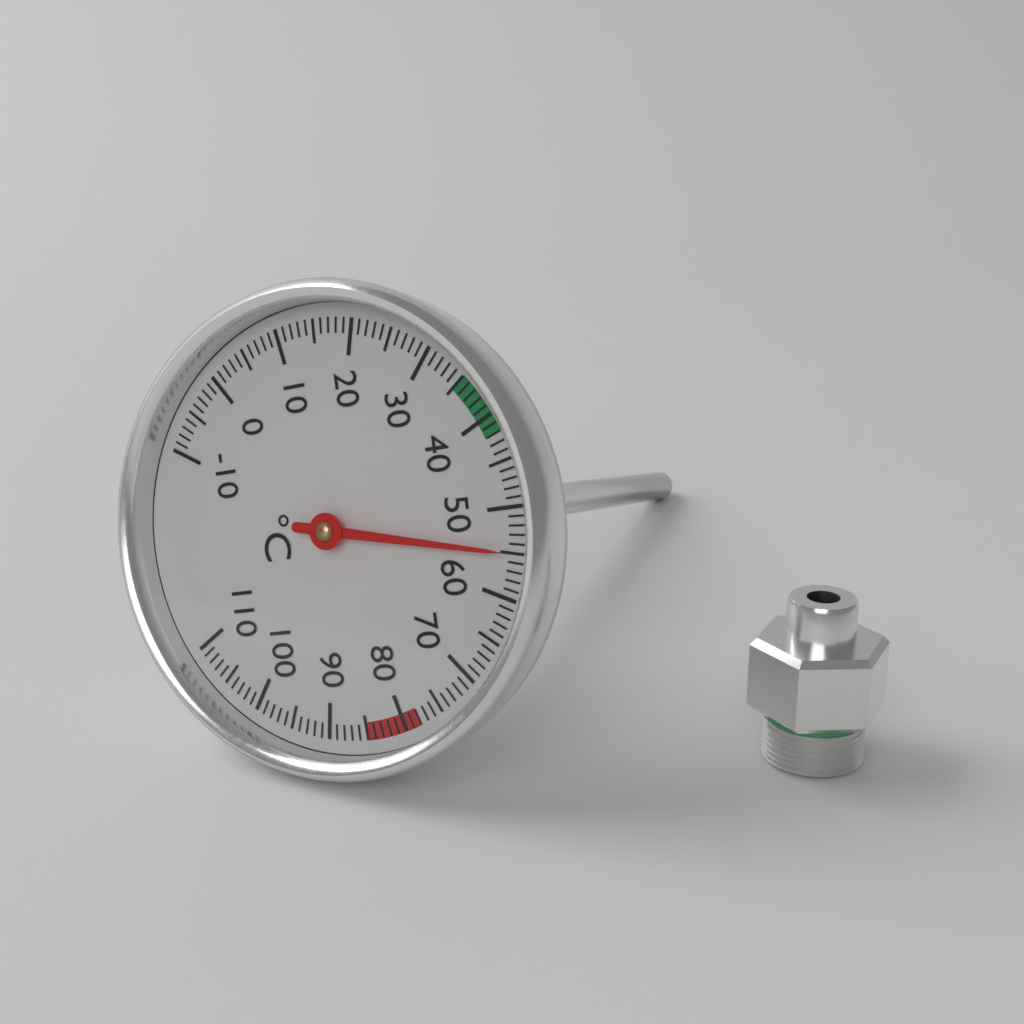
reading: 55 °C
